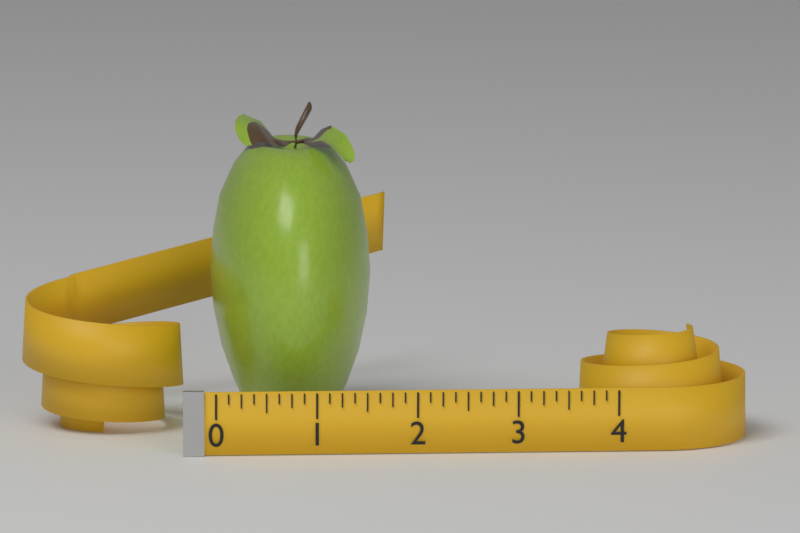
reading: 1.625 (no unit)
